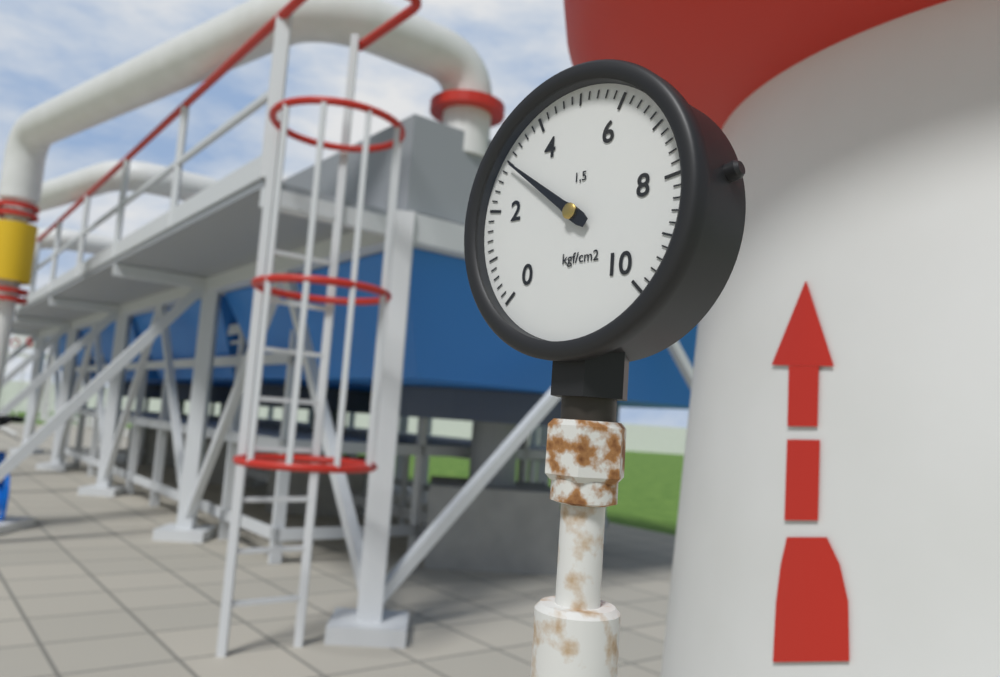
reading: 3.0 kgf/cm²
